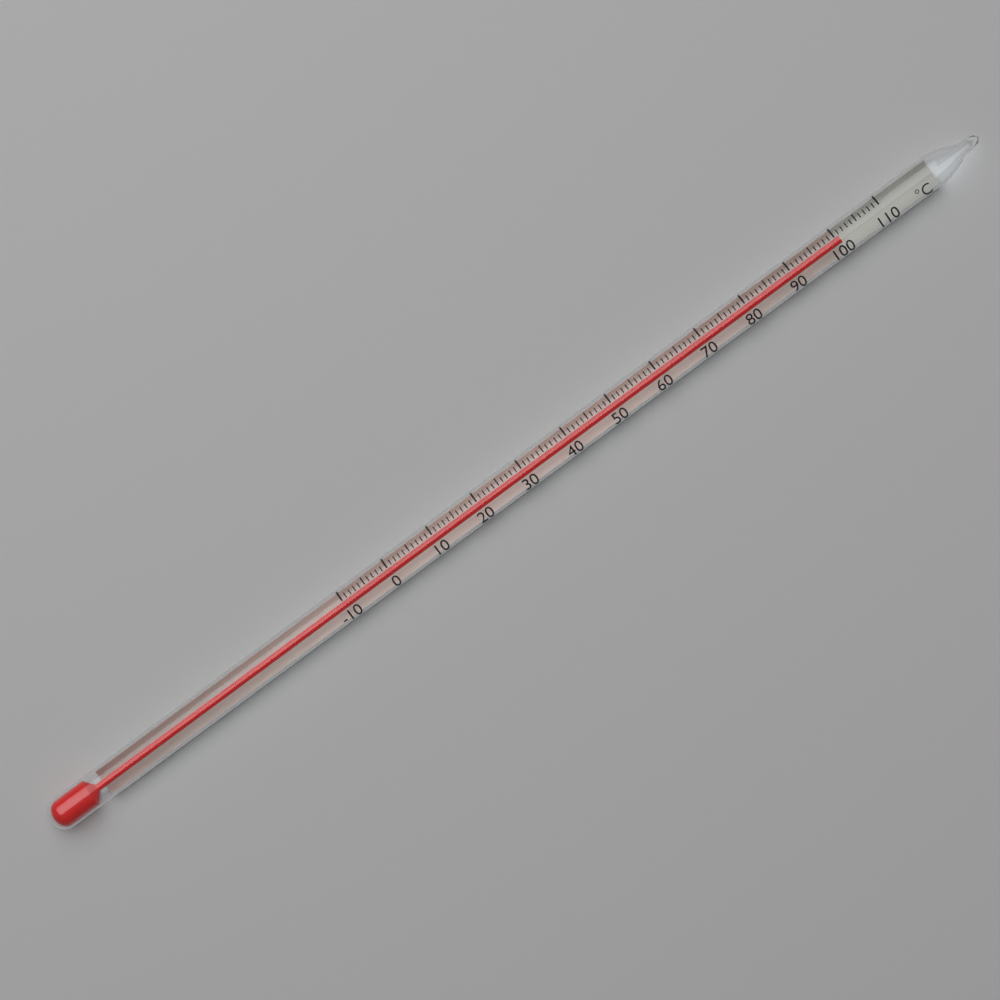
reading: 101 °C
